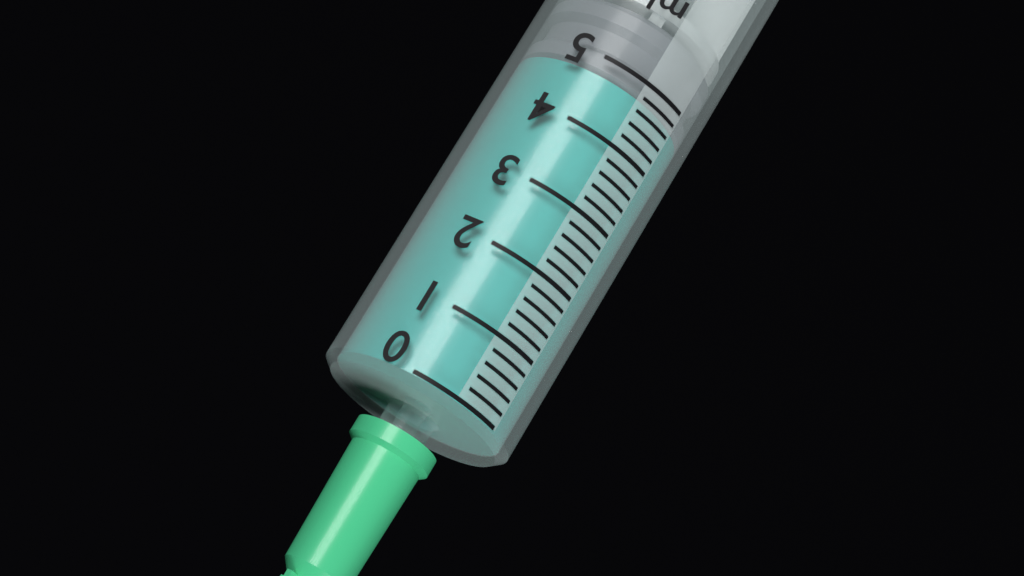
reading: 4.8 ml
